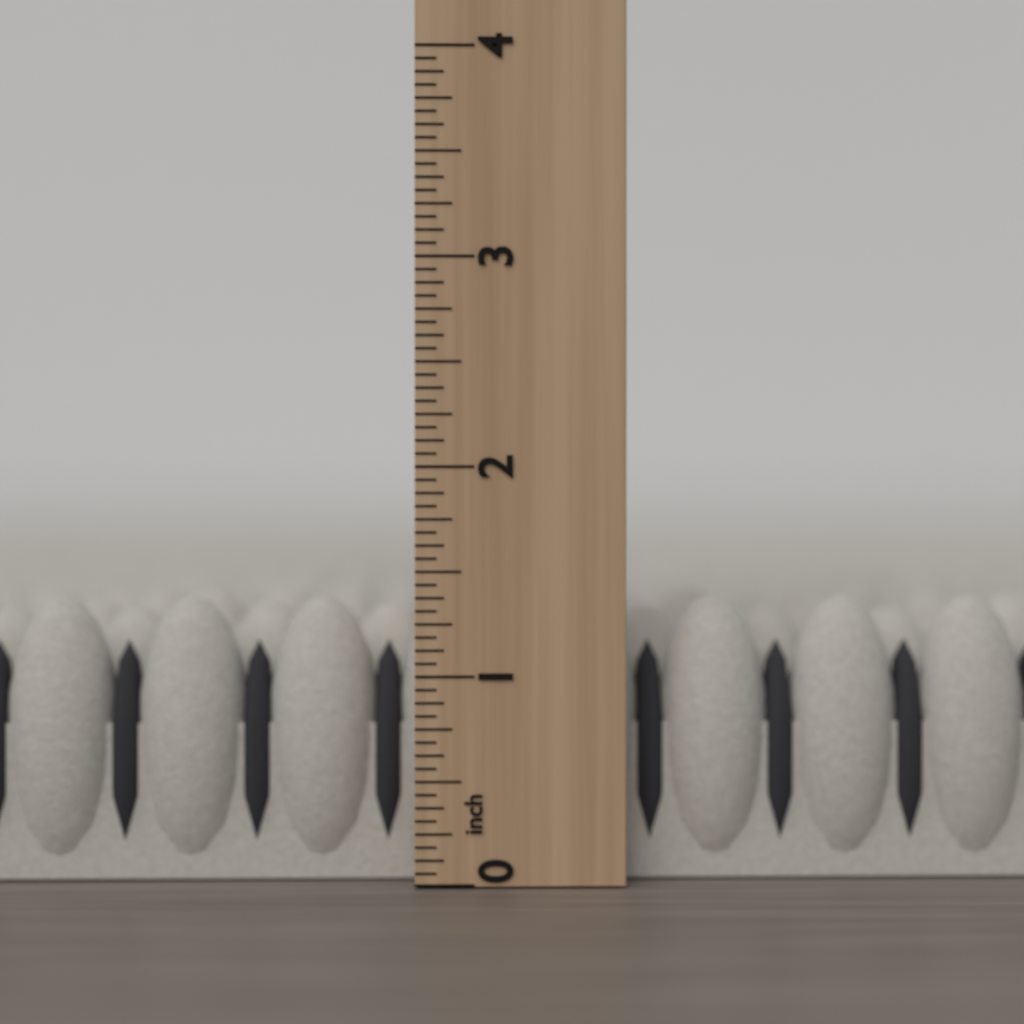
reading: 1.3750 inch
